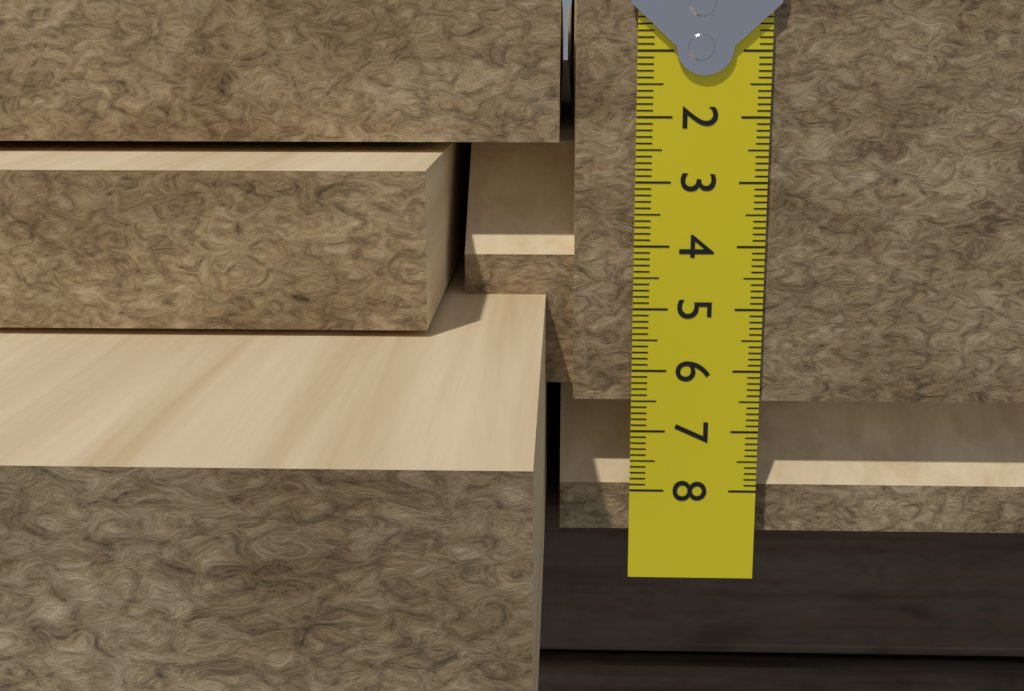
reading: 6.5 cm
